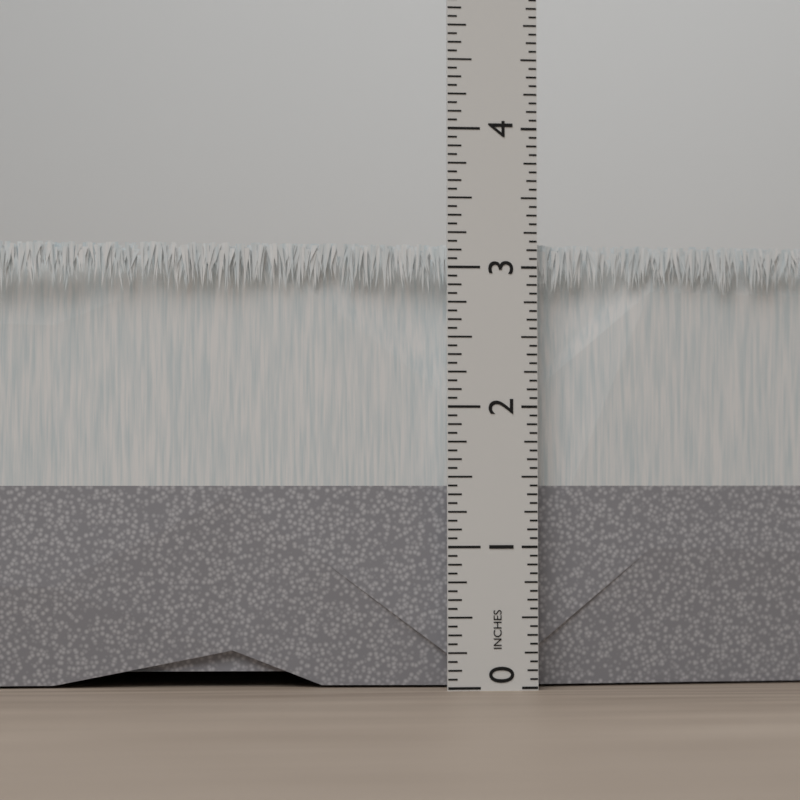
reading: 3.1875 in
